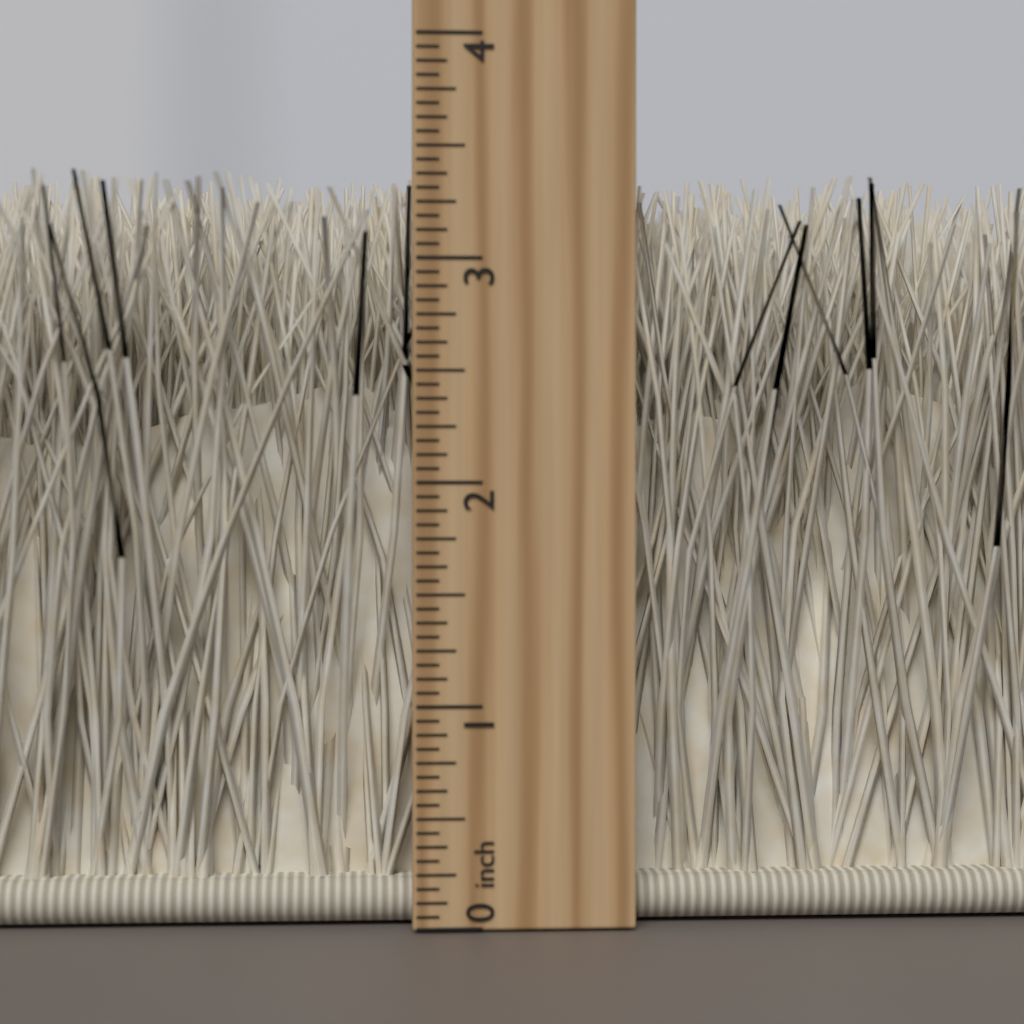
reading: 3.3750 inch
